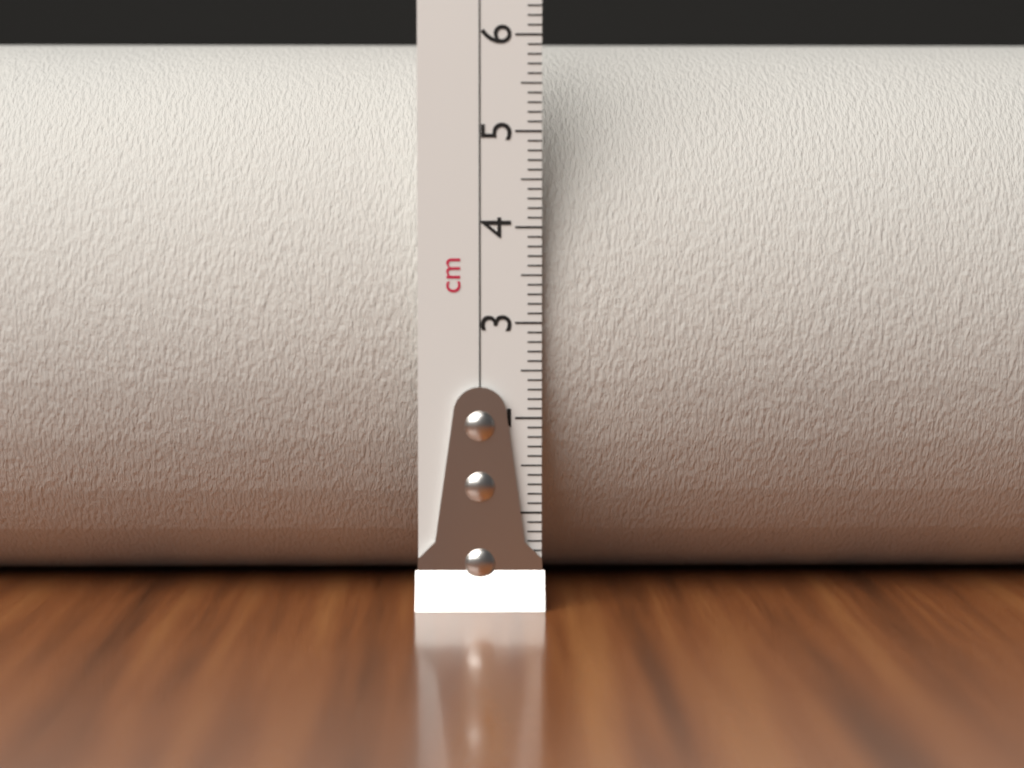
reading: 6.1 cm
